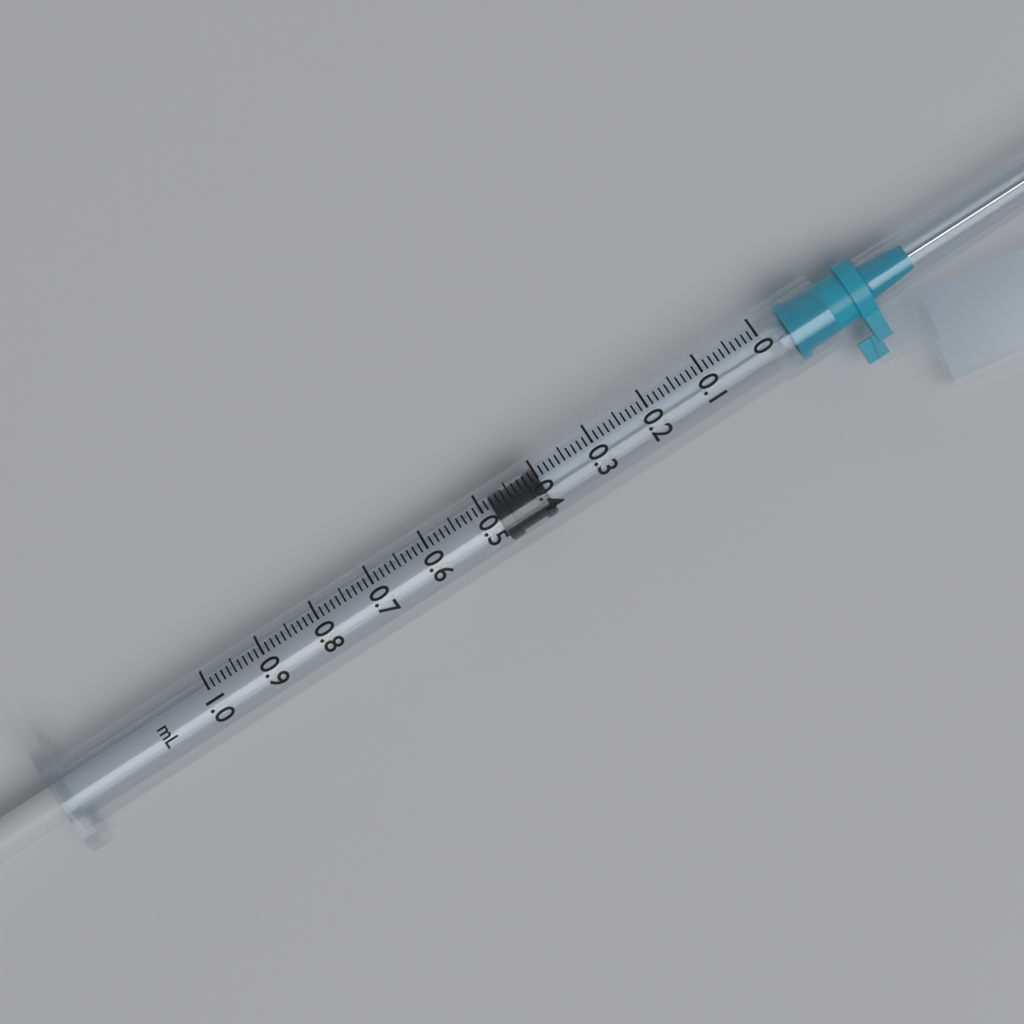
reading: 0.40 ml
